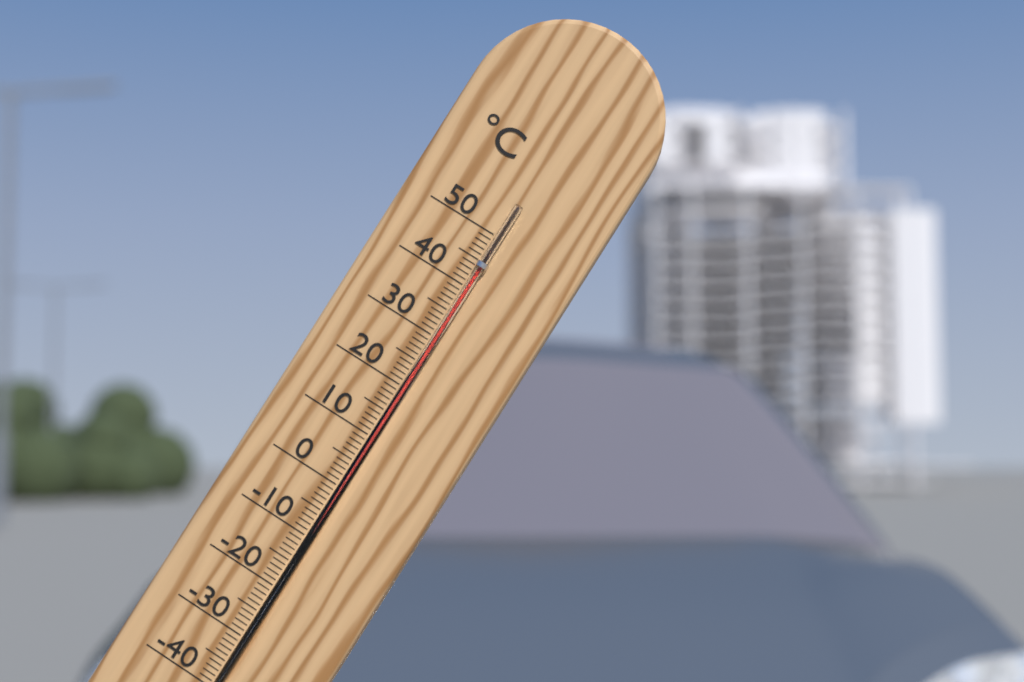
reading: 44 °C
